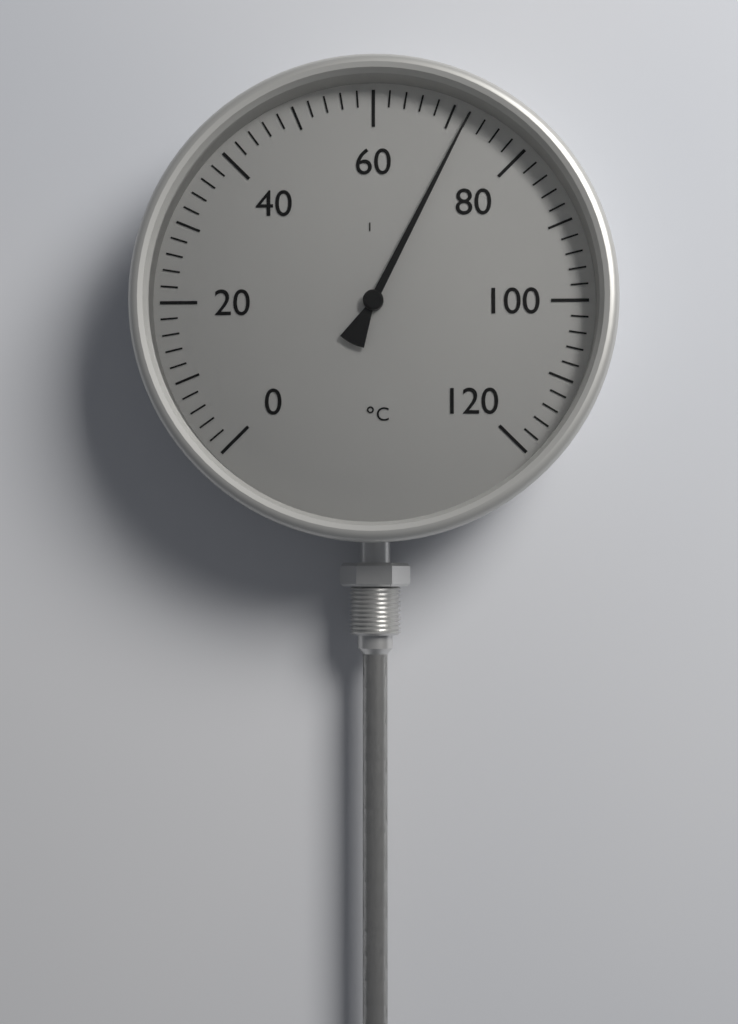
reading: 72 °C
